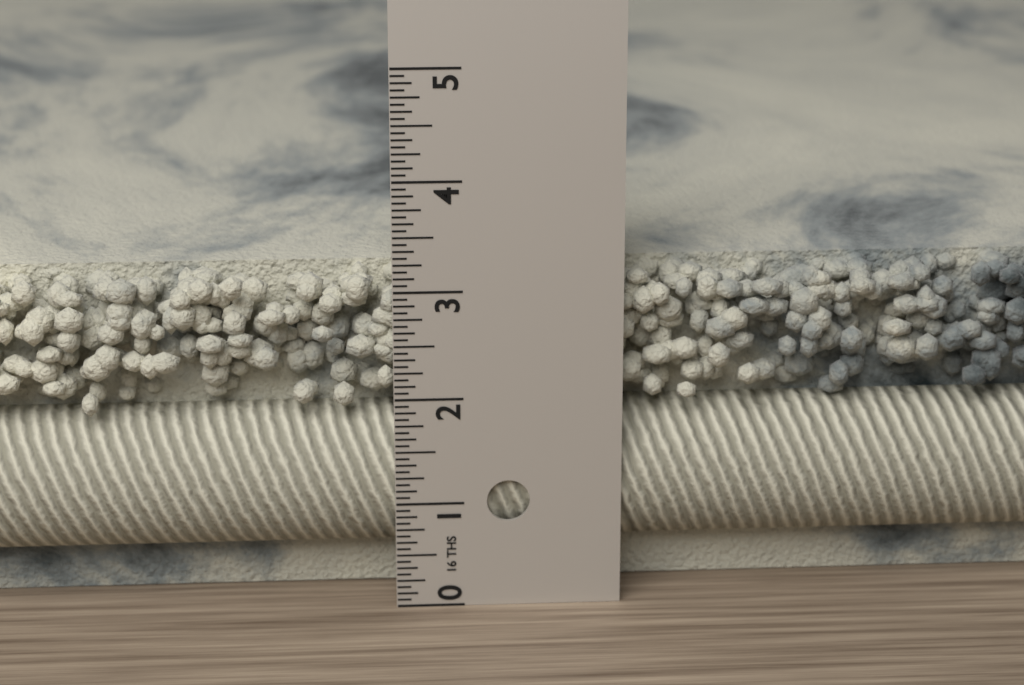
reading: 3.1250 in
